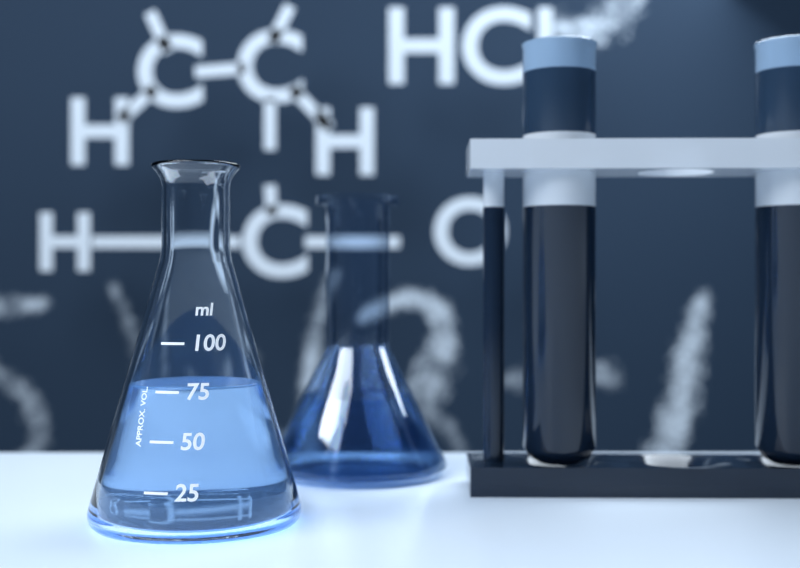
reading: 77 ml
